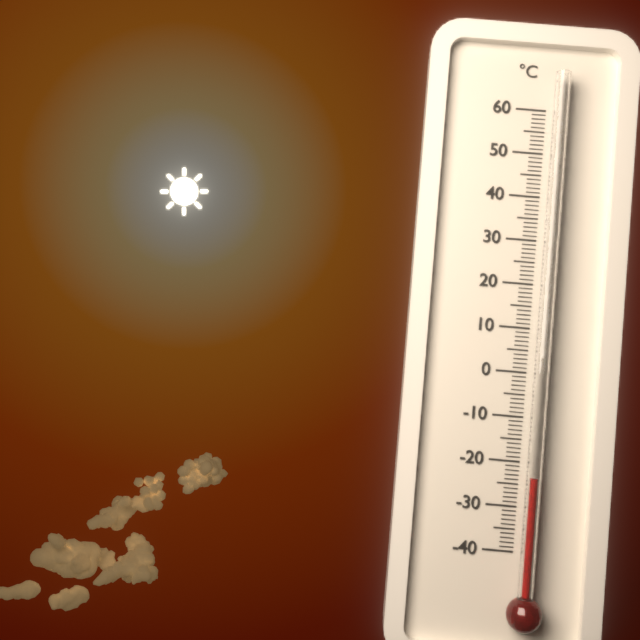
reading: -23 °C
